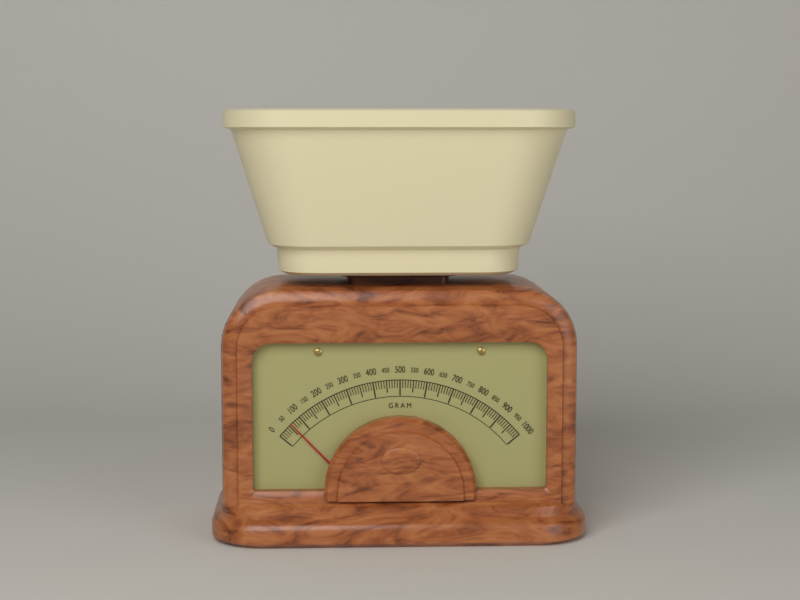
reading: 60 g
